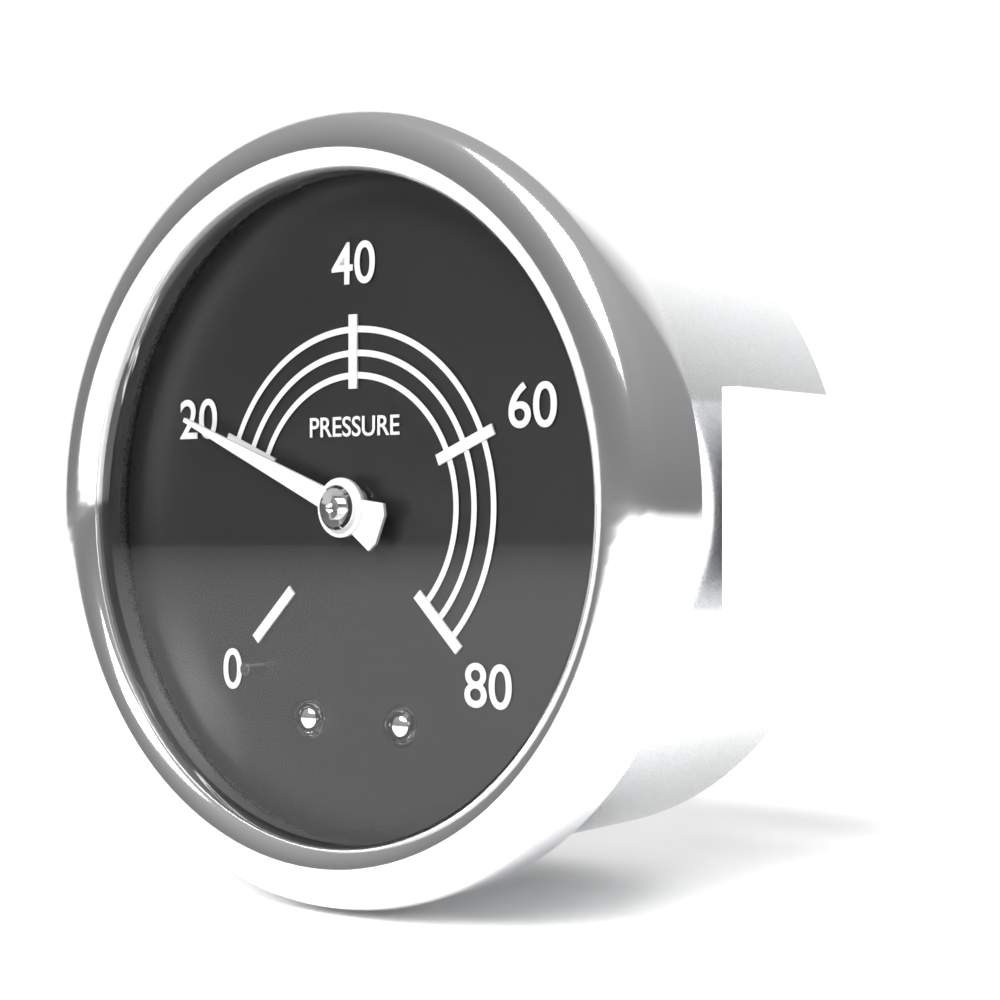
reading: 20 (no unit)
